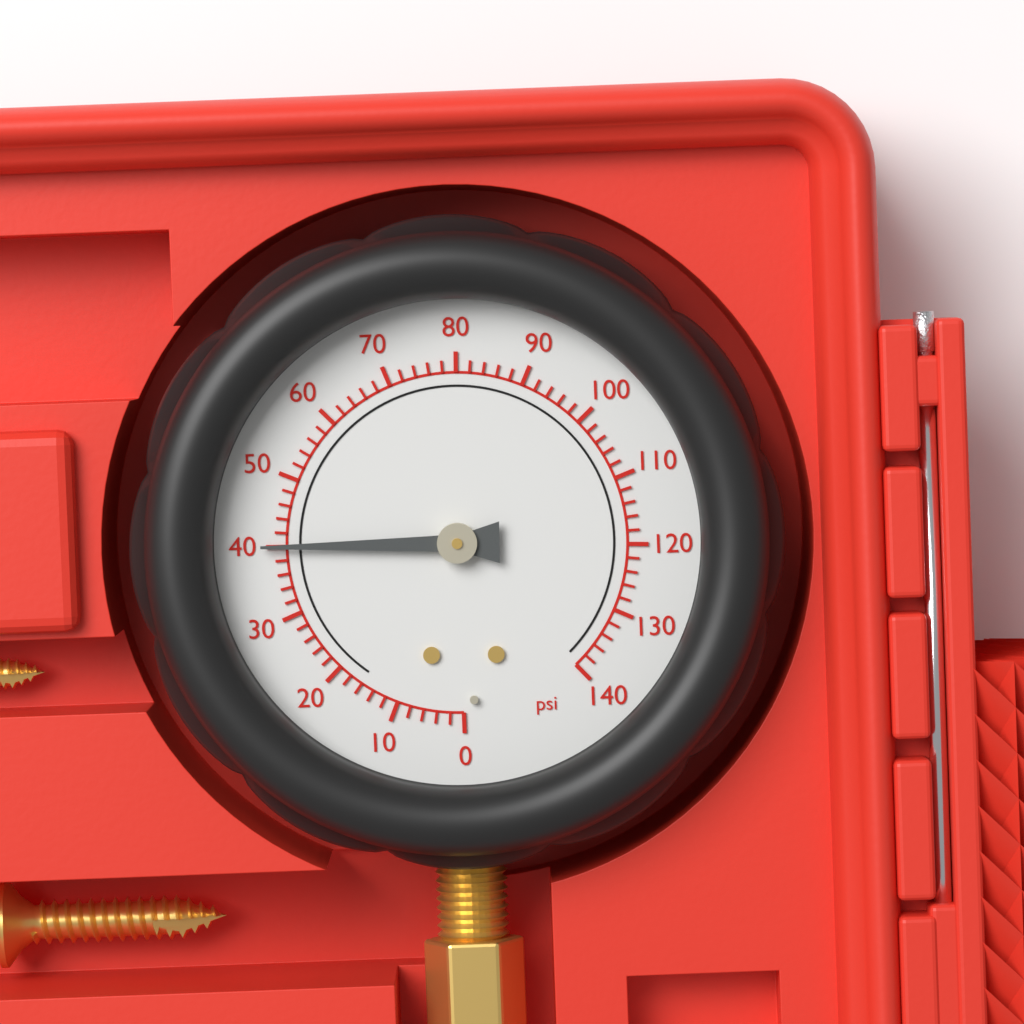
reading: 40 psi
